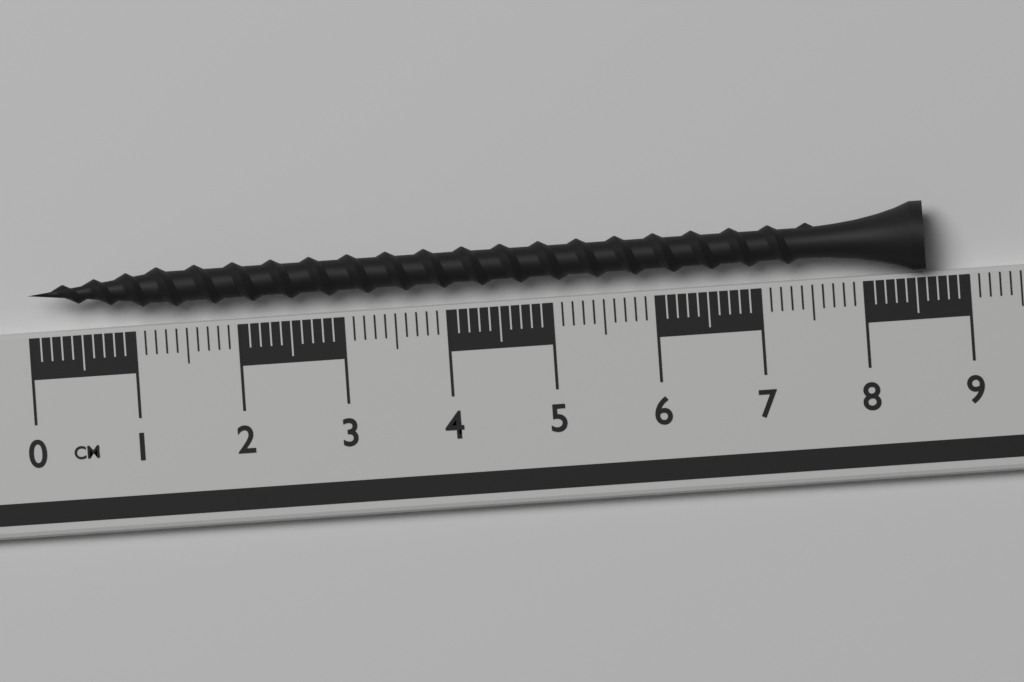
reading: 8.6 cm
